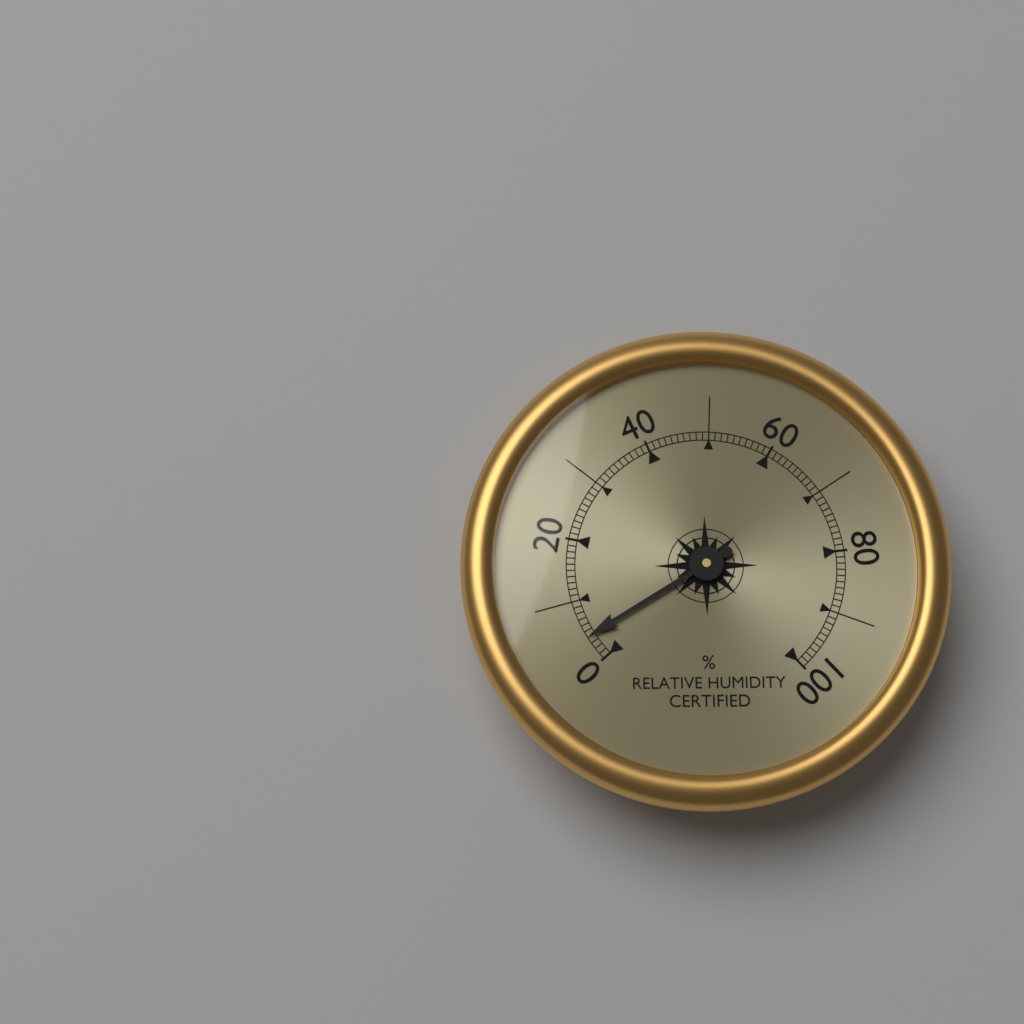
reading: 4 %
